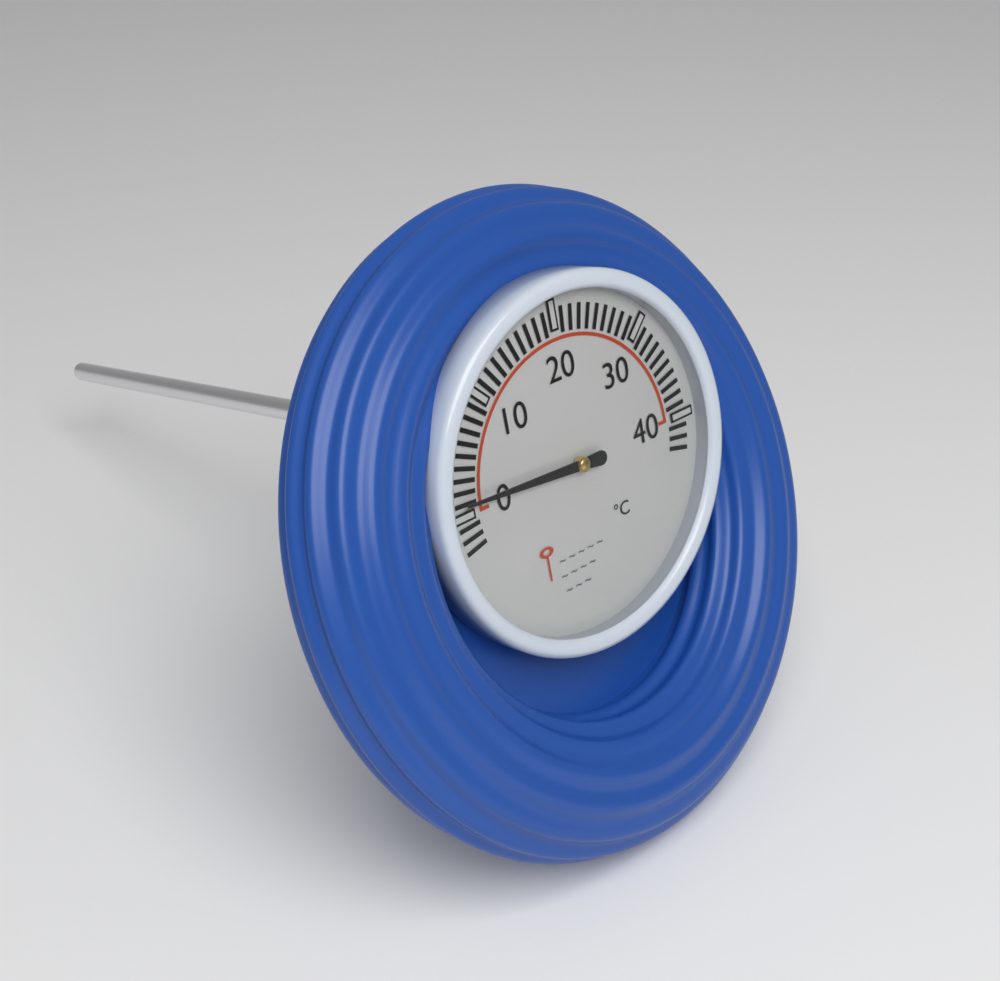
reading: 1 °C
